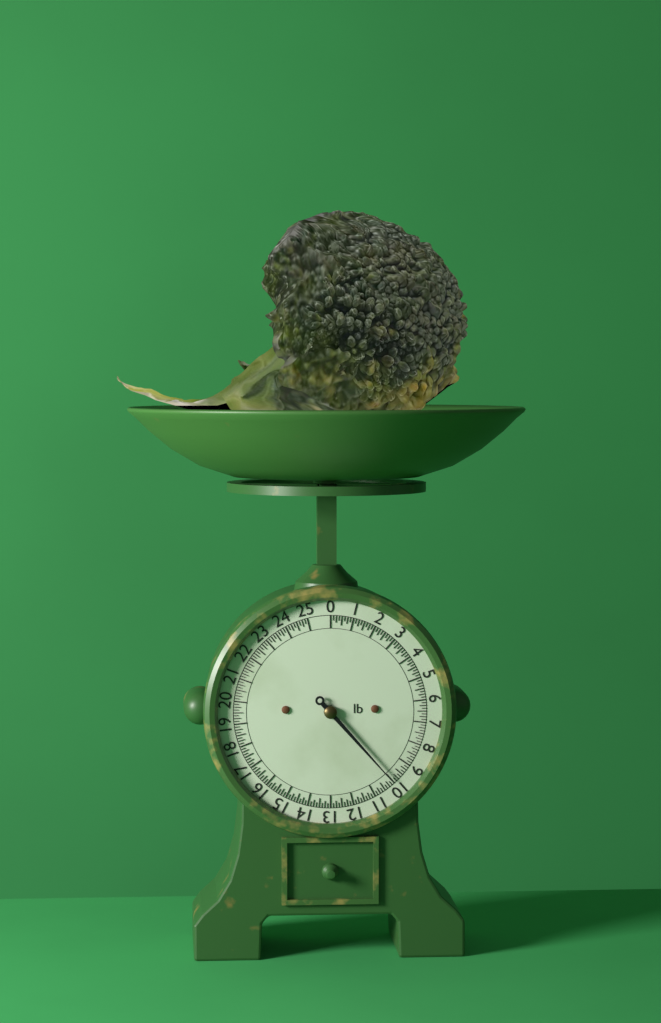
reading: 10.000 lb
